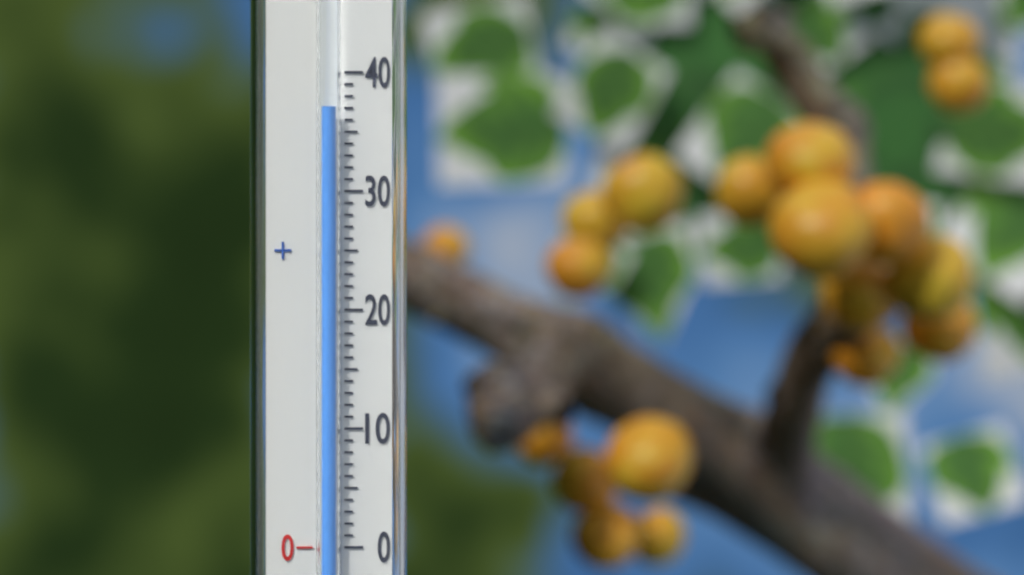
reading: 37 (no unit)
